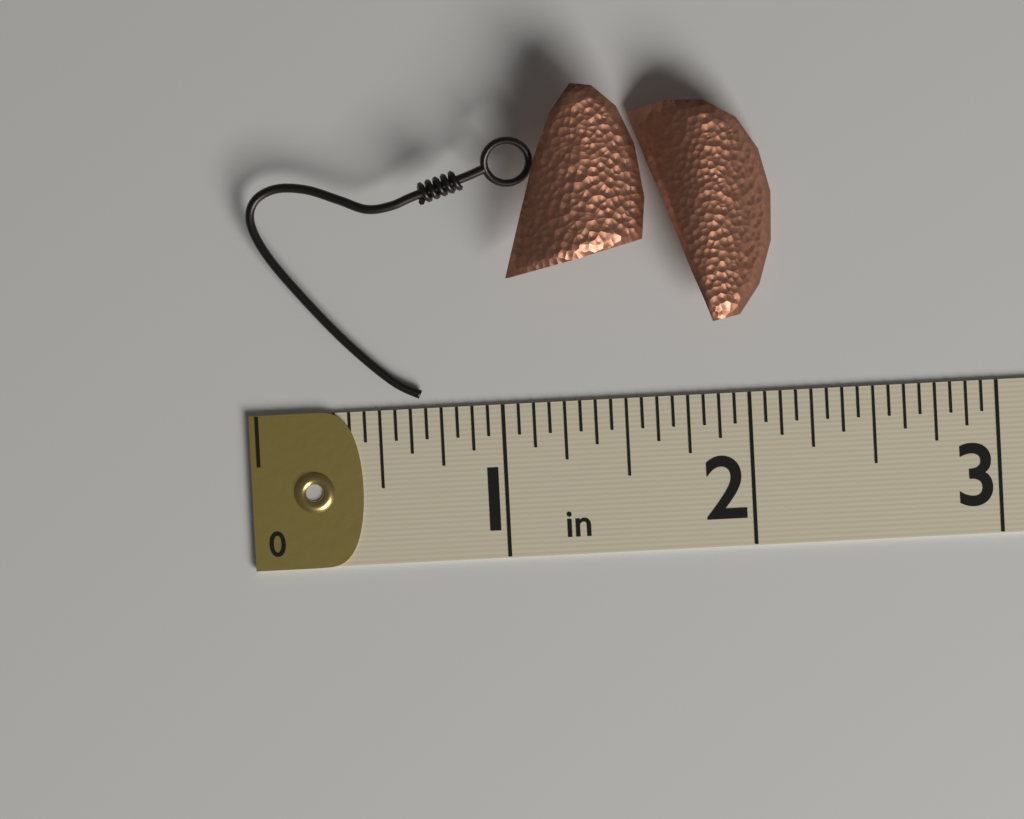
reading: 2.1250 in
